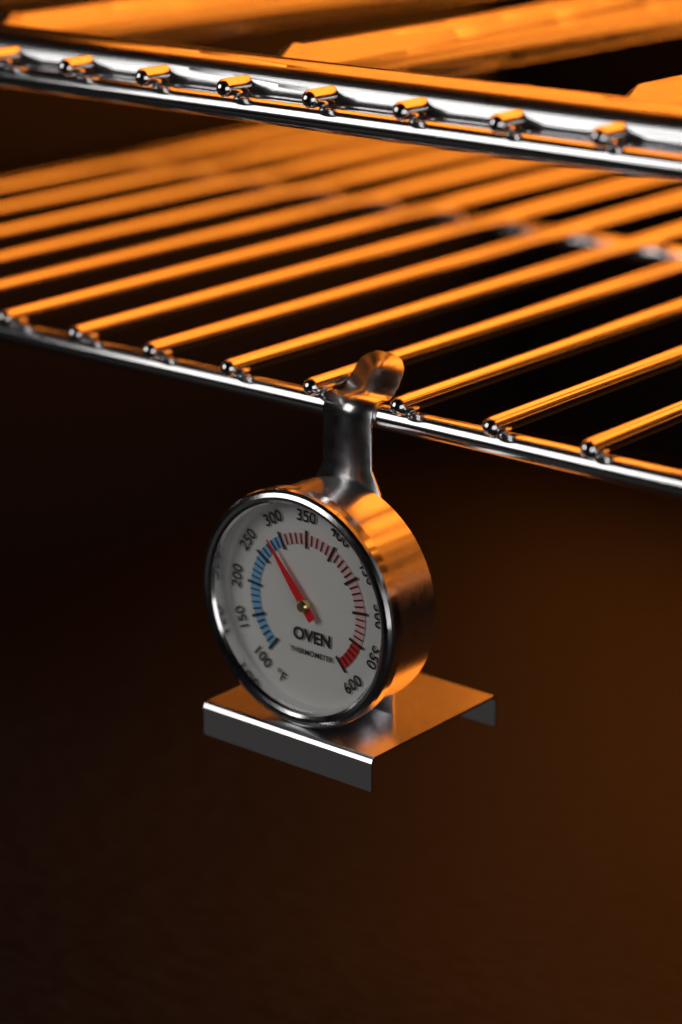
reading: 280 °F
